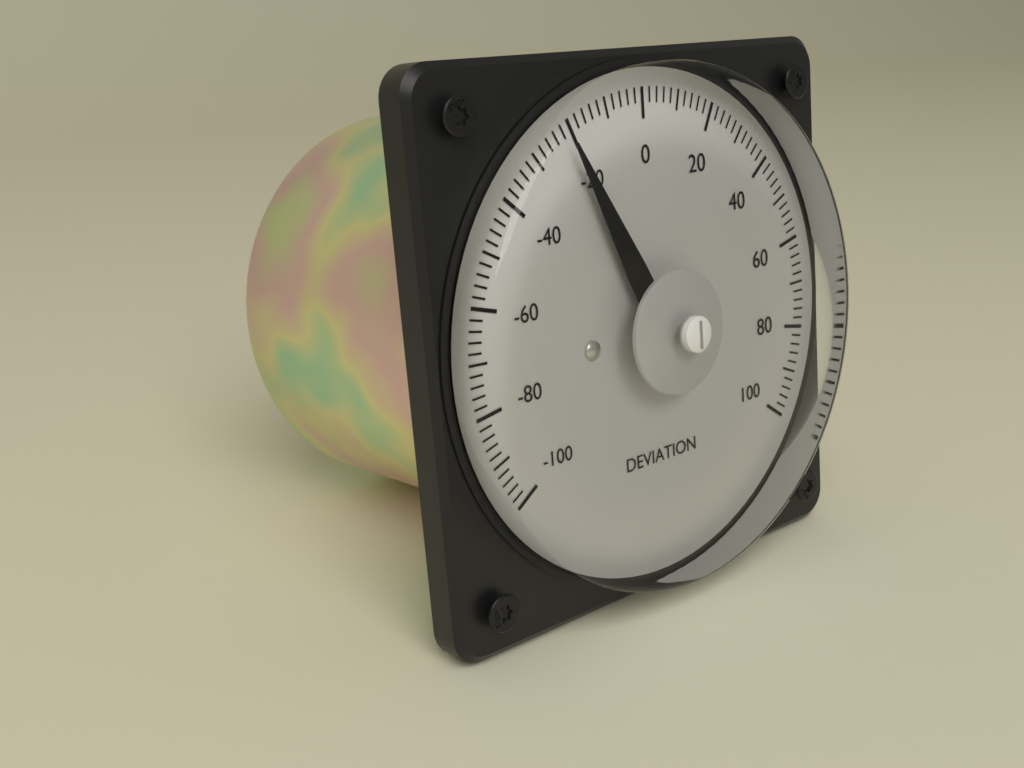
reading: -22 (no unit)
